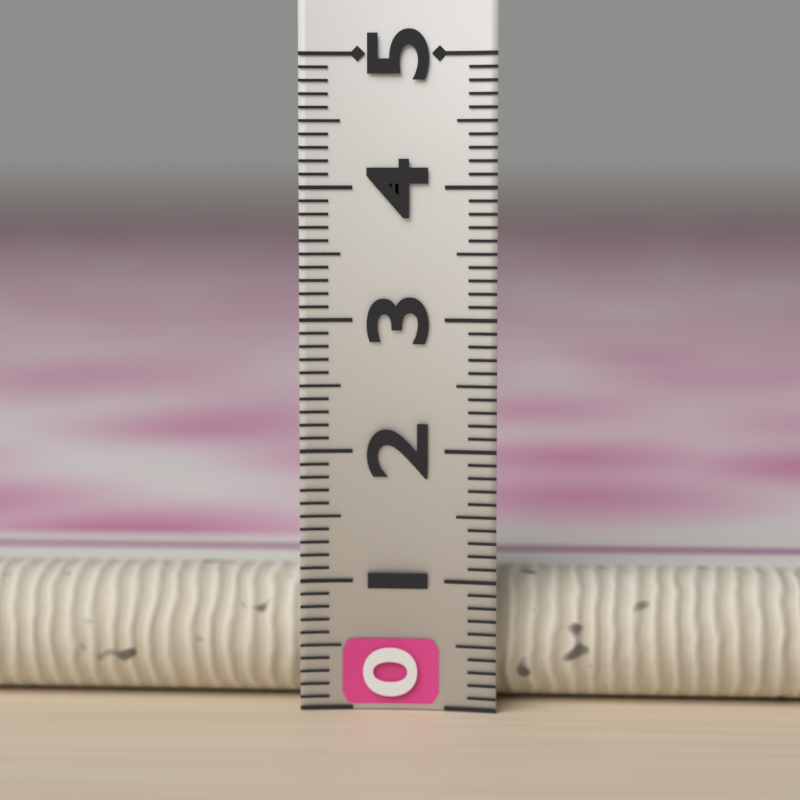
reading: 1.0 (no unit)
